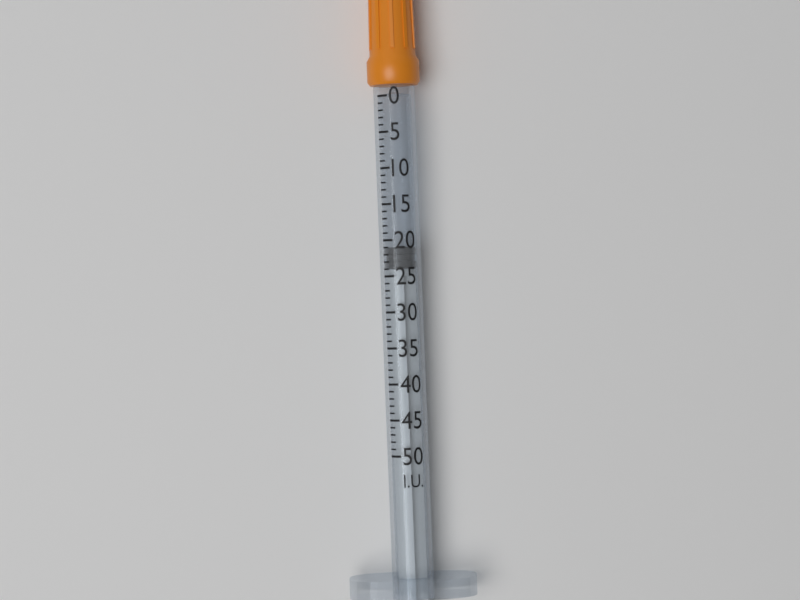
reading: 21 I.U.
